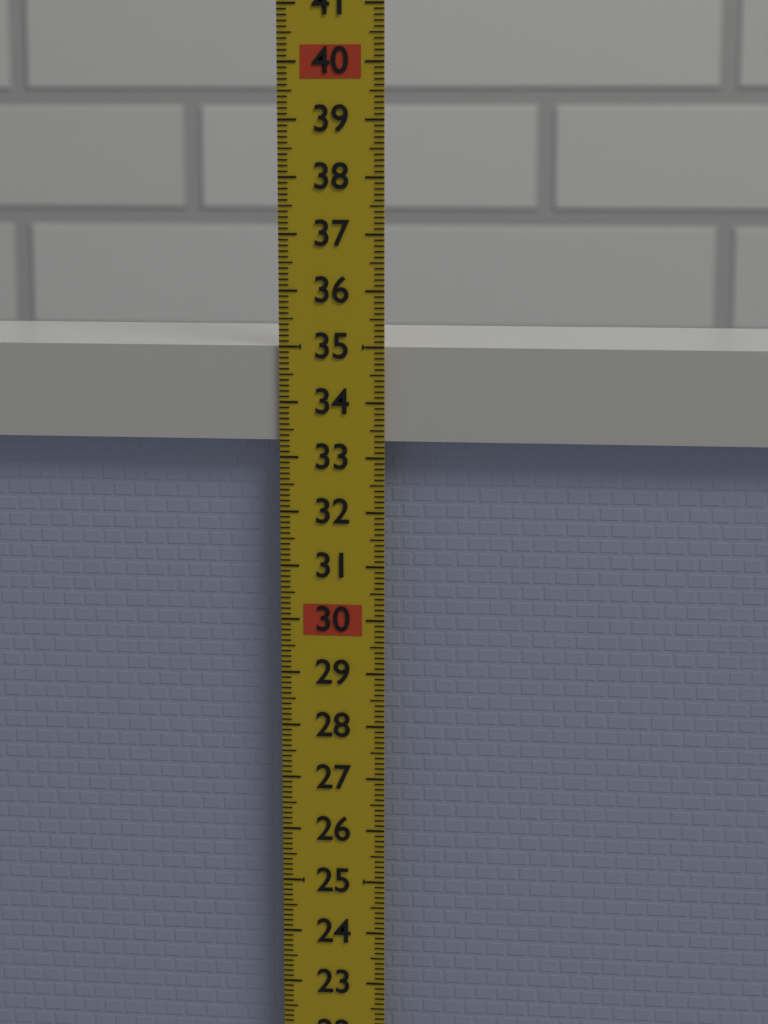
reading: 35.0 (no unit)
